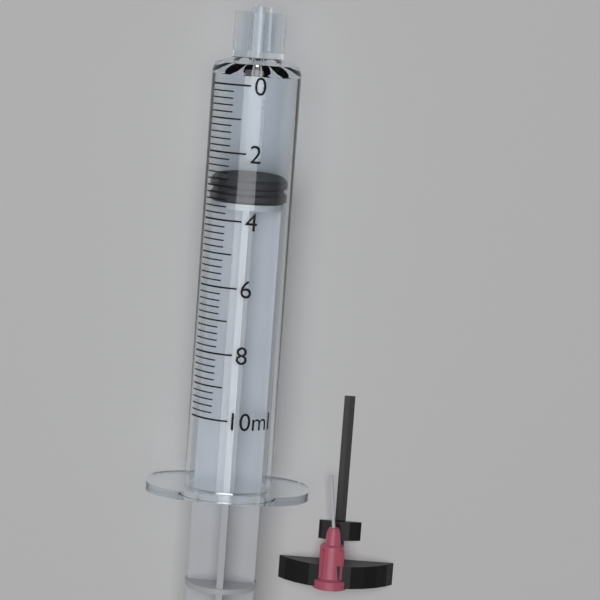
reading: 2.8 ml
